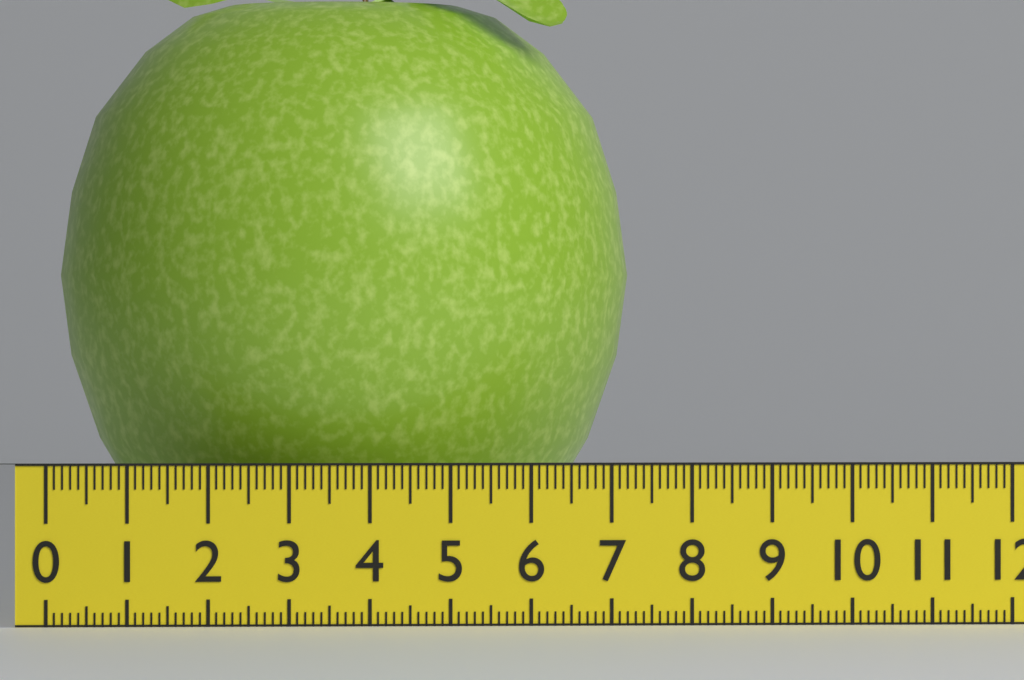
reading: 7.4 (no unit)
